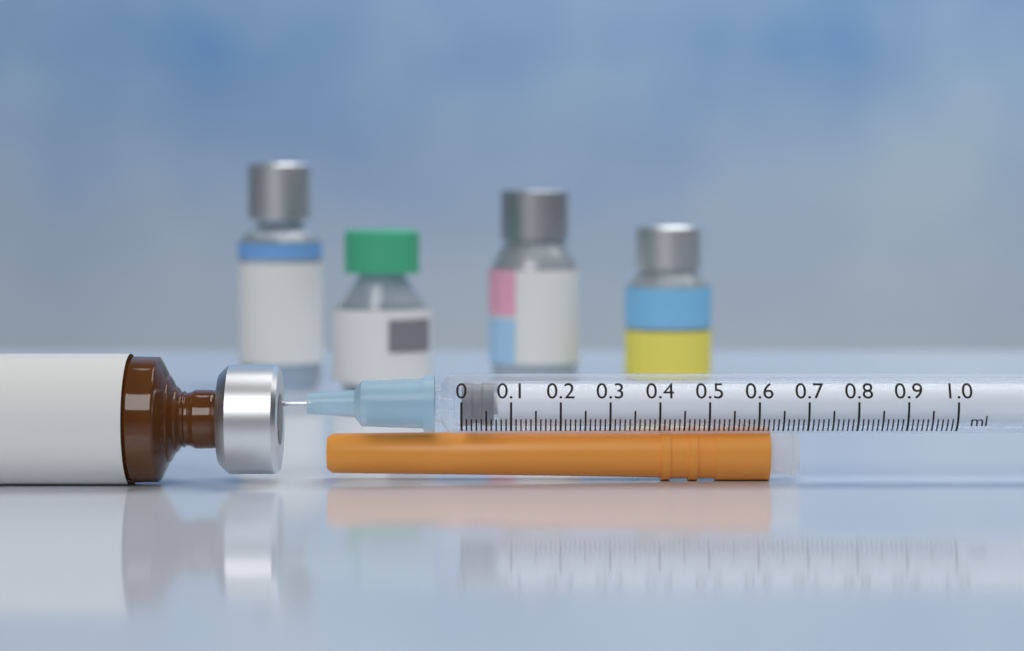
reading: 0.00 ml
